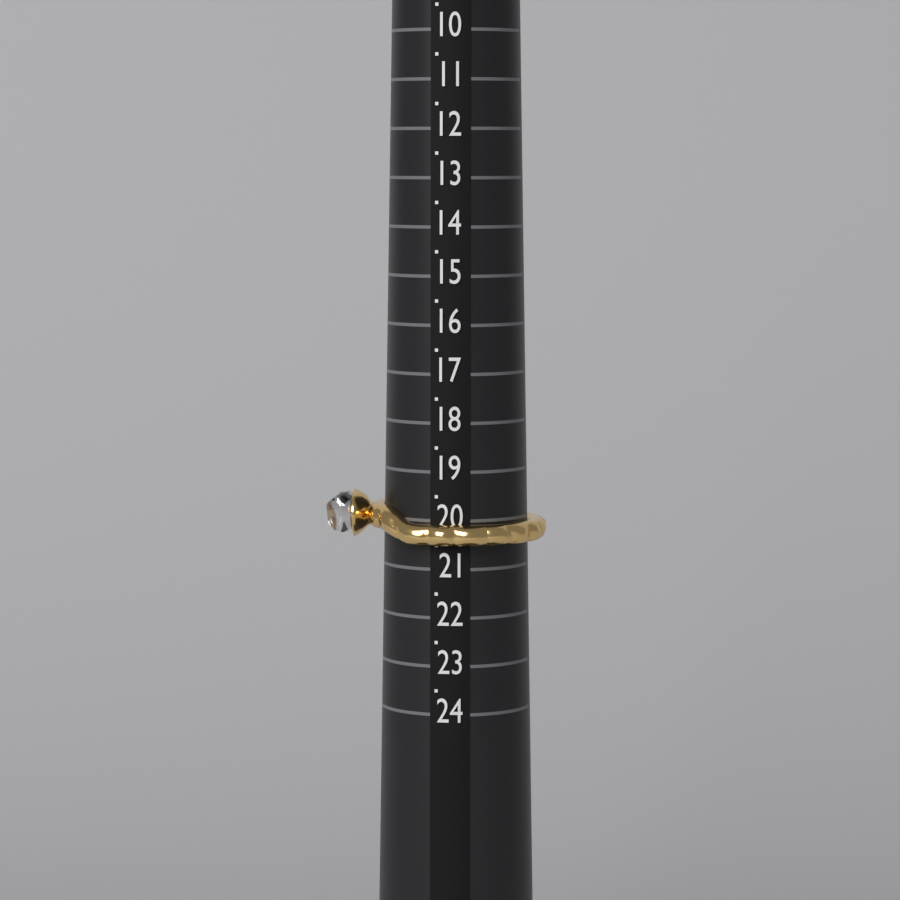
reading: 20.5 (no unit)
